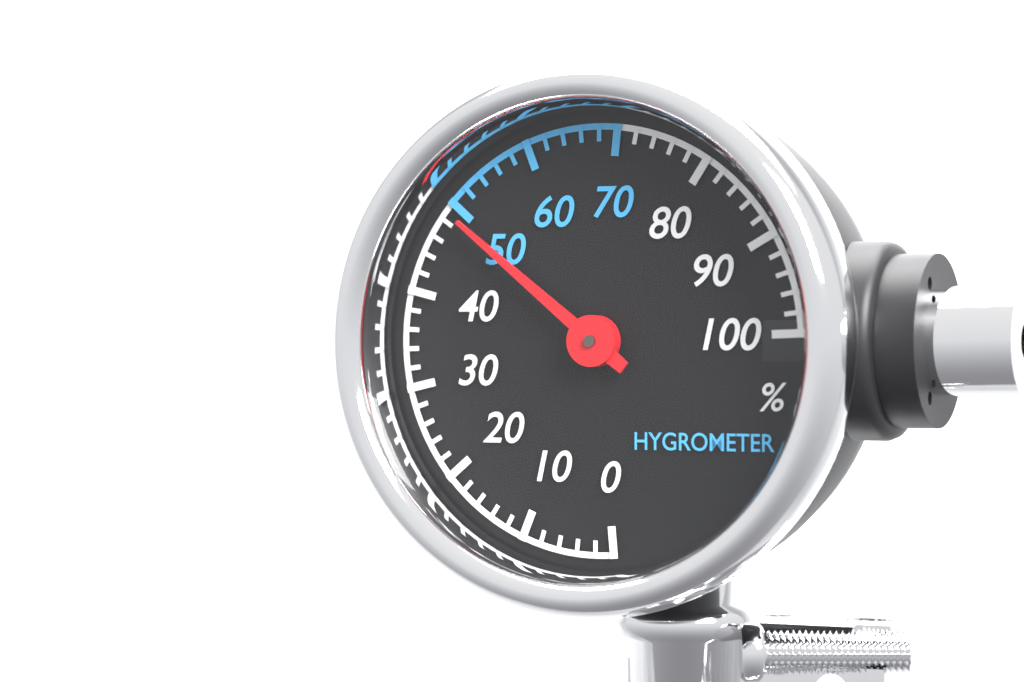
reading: 49 %
